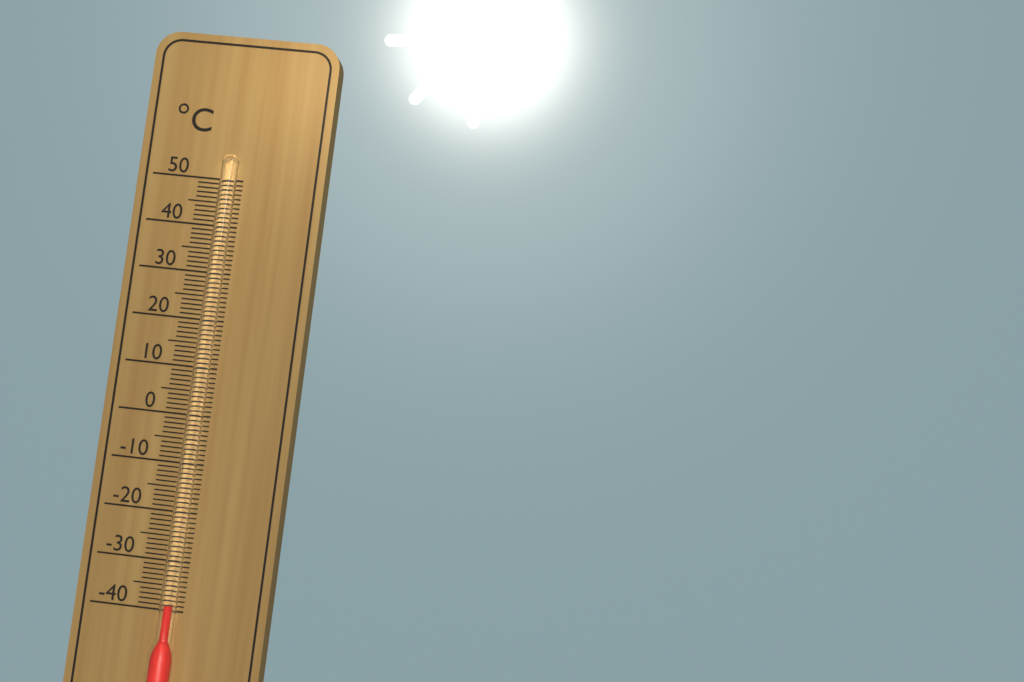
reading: -39 °C
